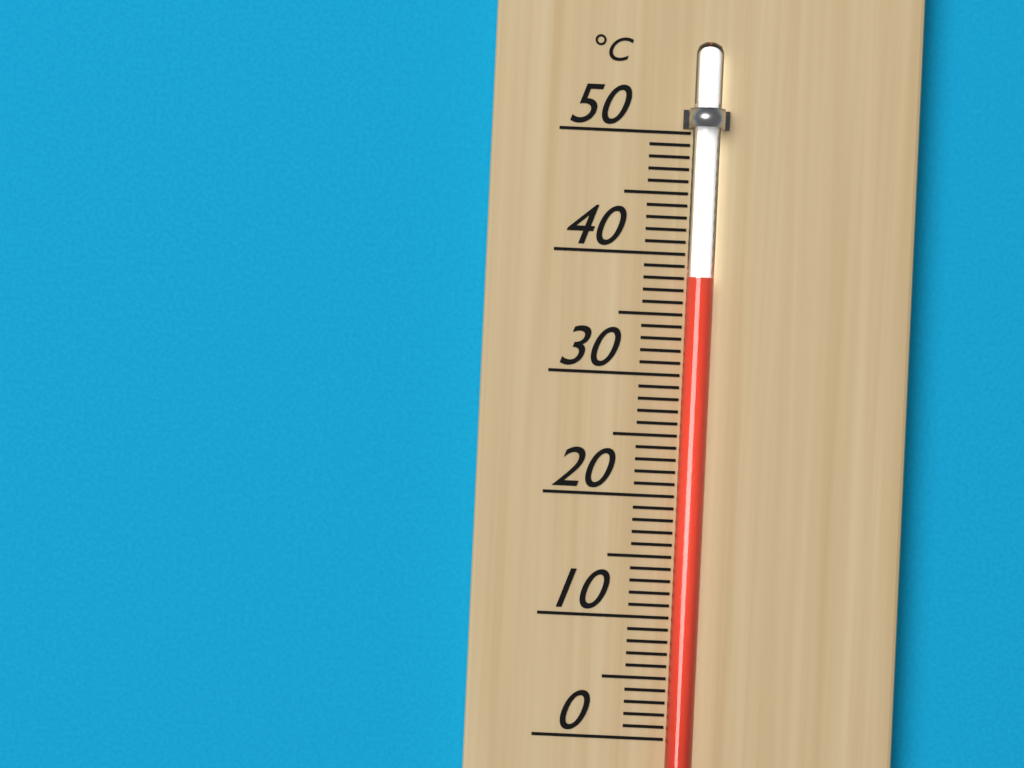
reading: 38 °C
